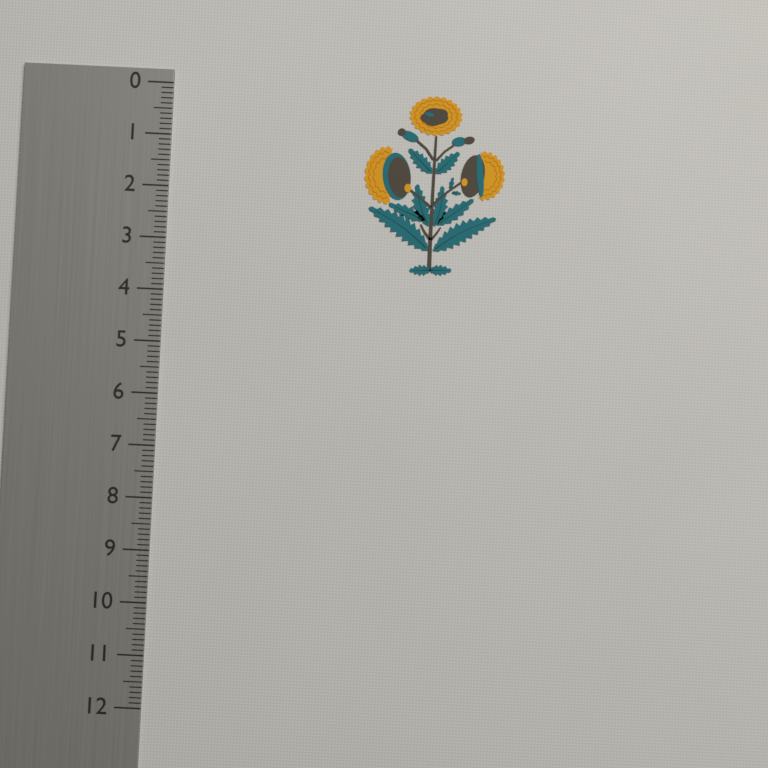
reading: 3.5 (no unit)
